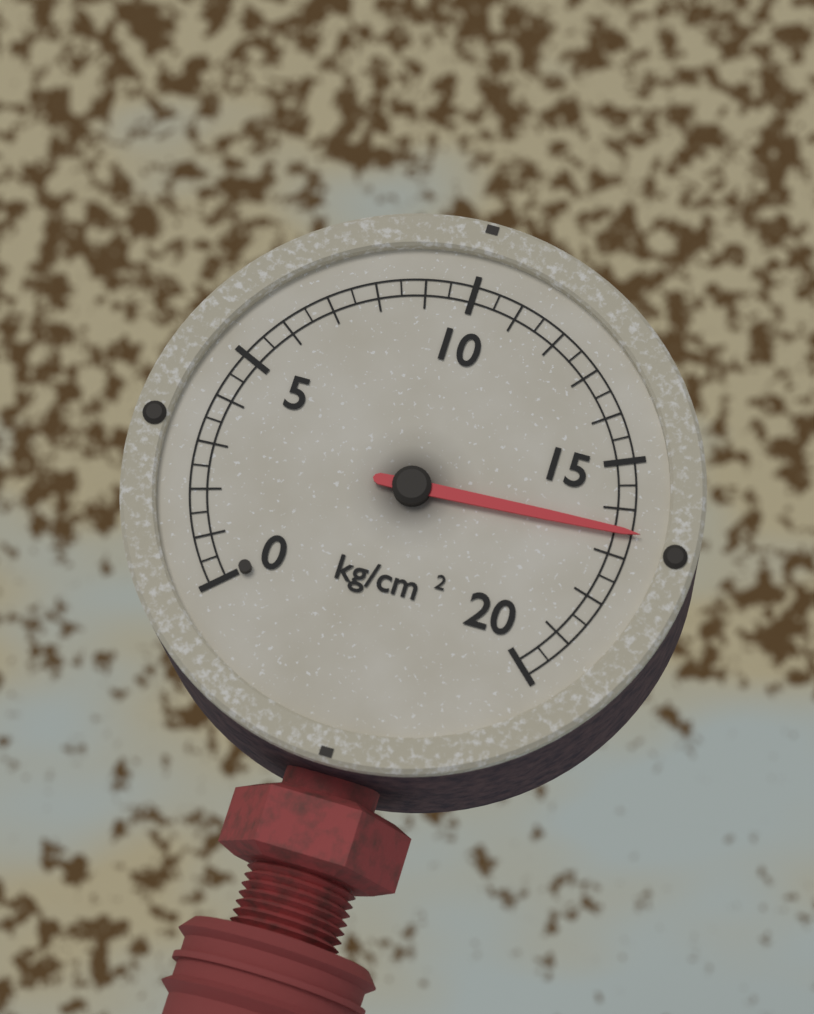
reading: 16.5 kg/cm²
